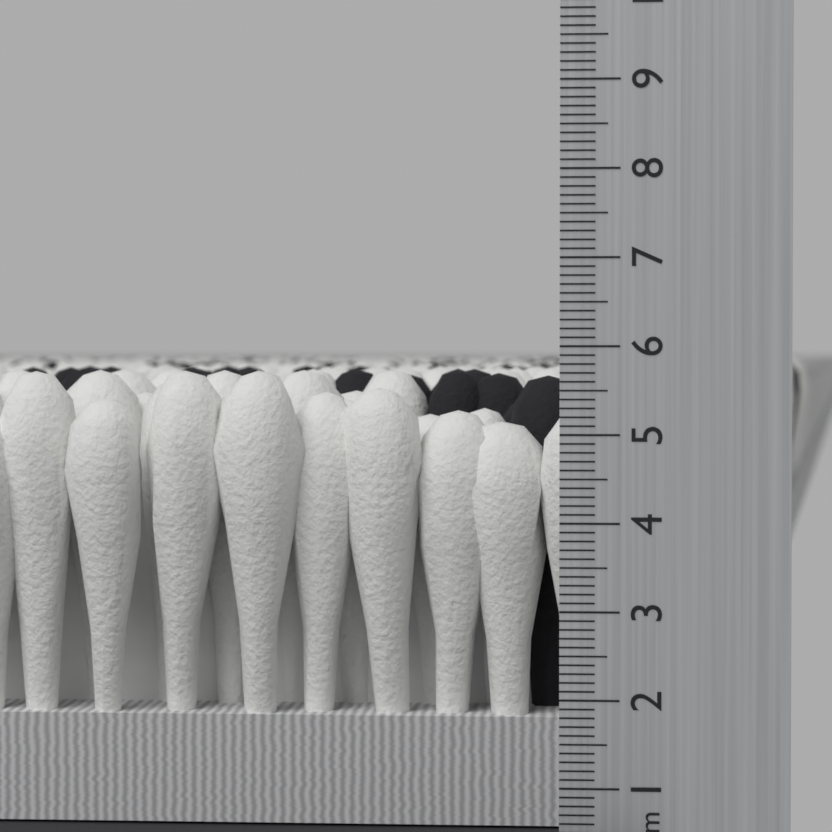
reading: 5.7 cm
